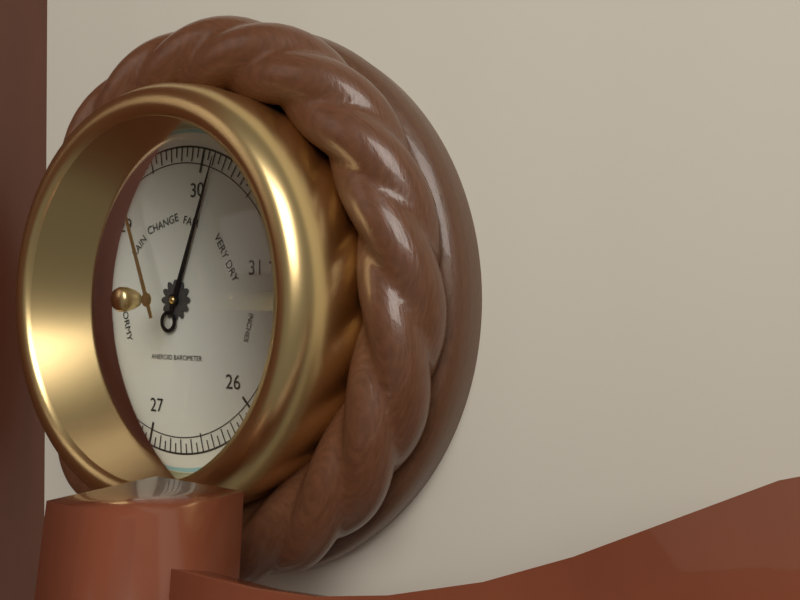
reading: 30.10 inHg
